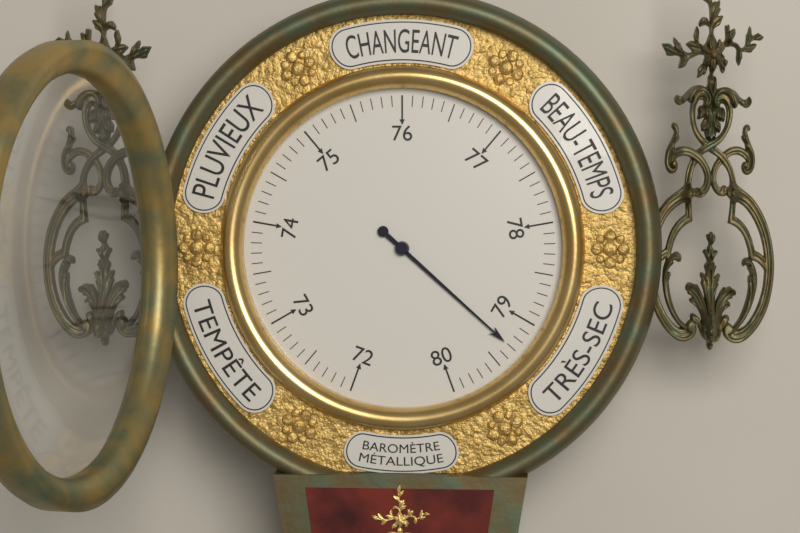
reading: 79.3 (no unit)
